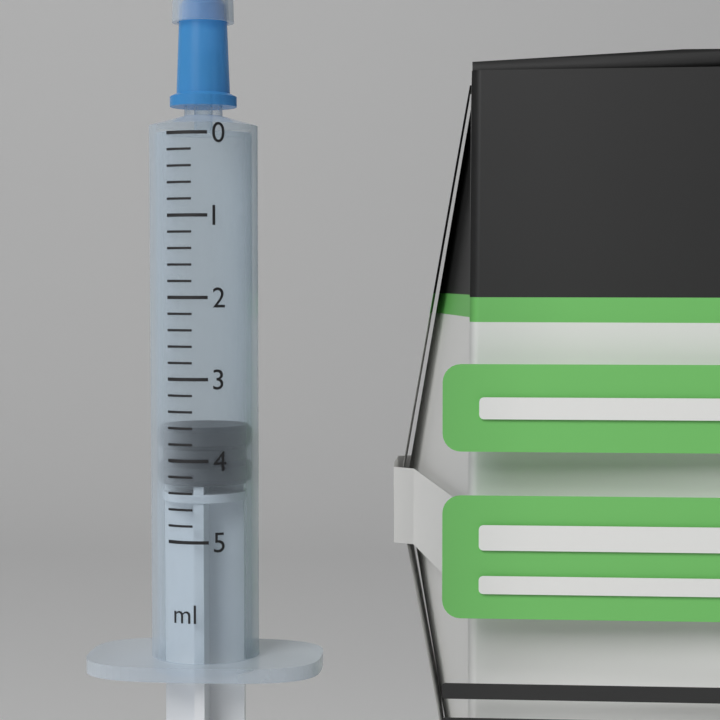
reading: 3.6 ml
